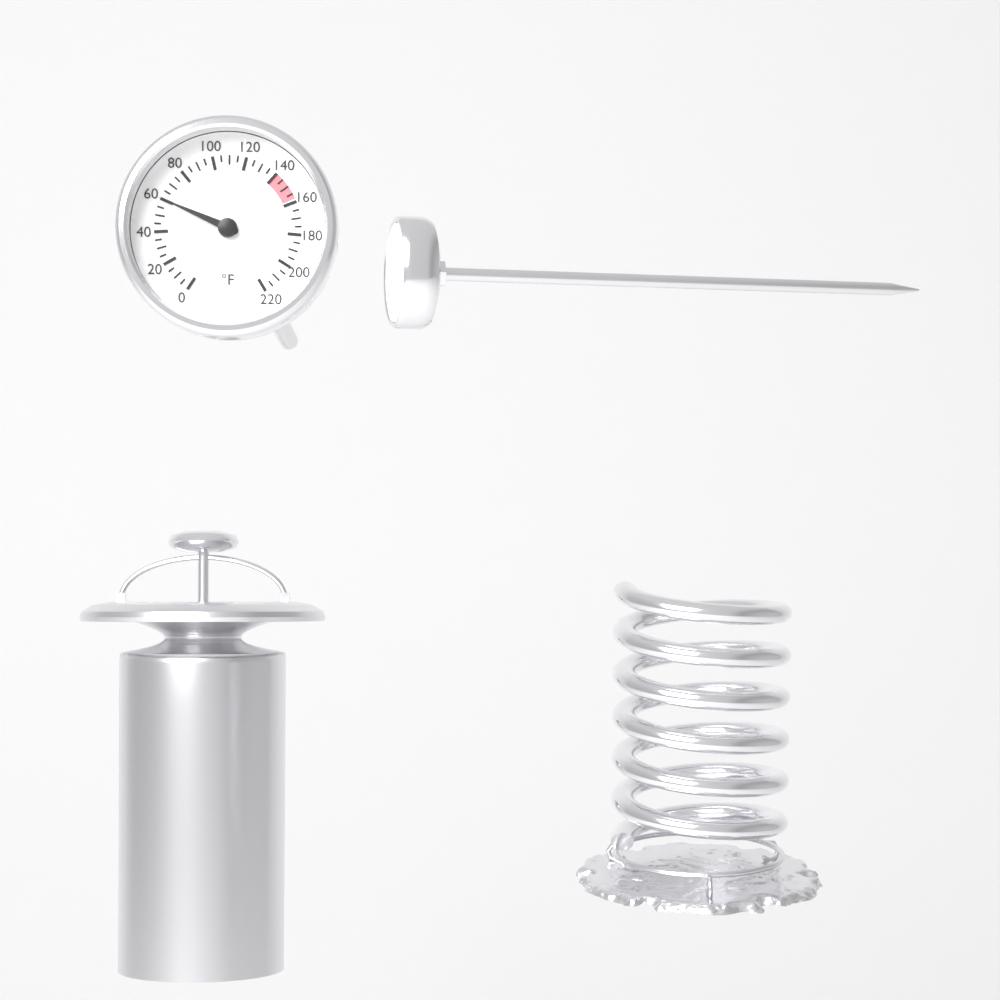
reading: 60 °F
